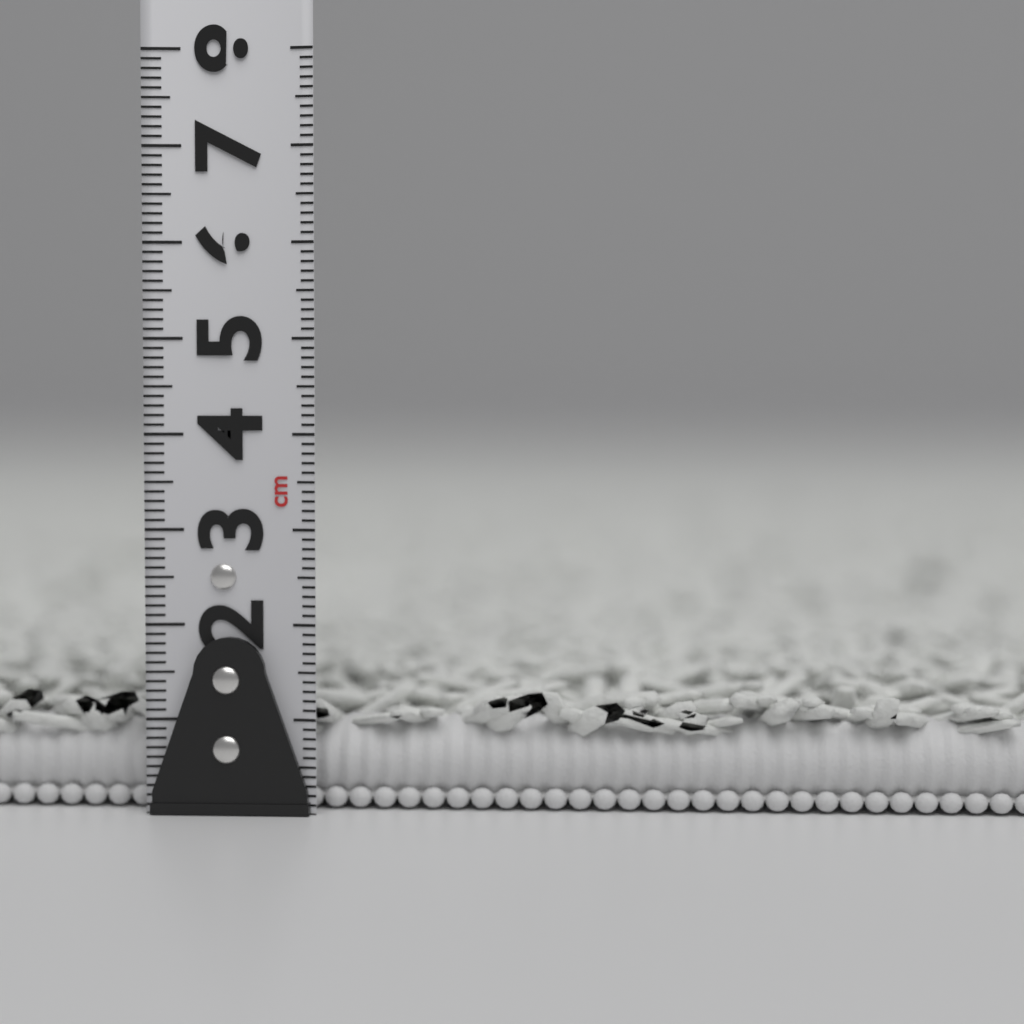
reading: 1.3 cm
